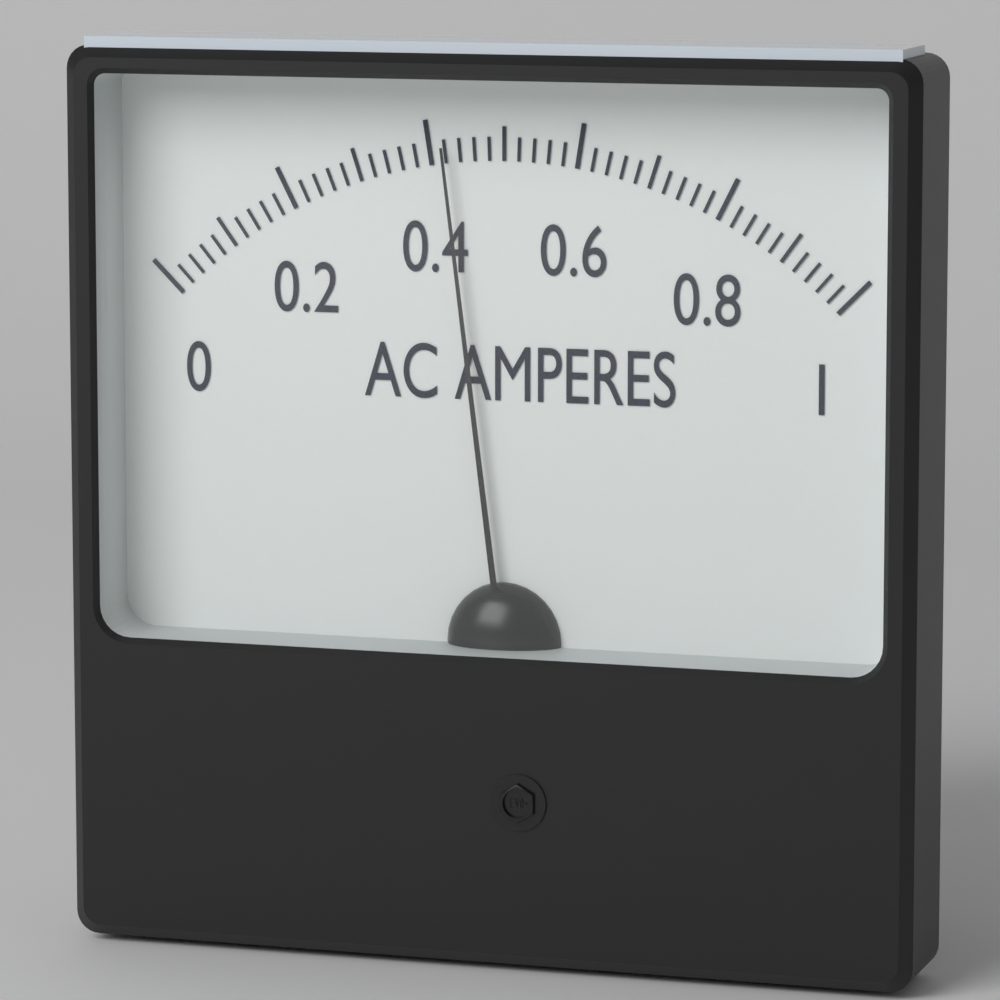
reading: 0.42 A
